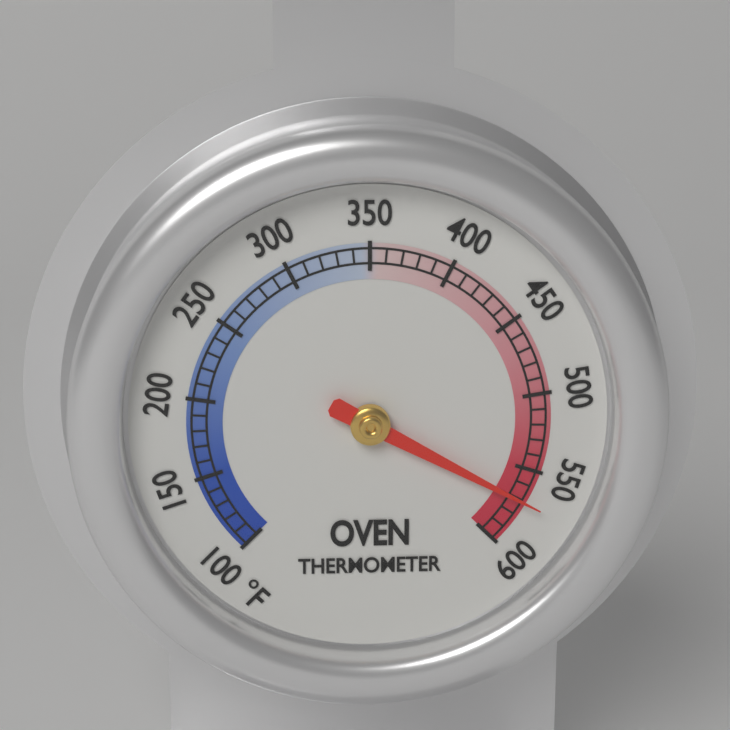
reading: 570 °F
